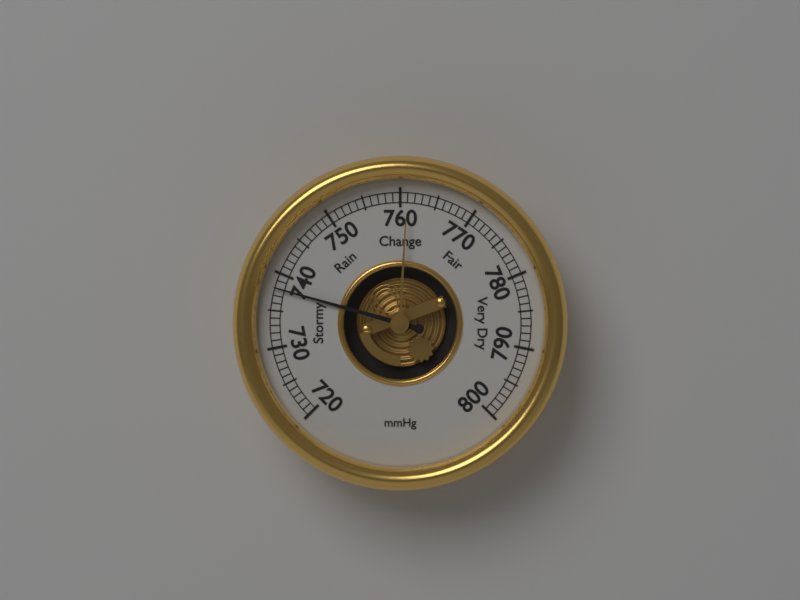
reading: 738 mmHg
